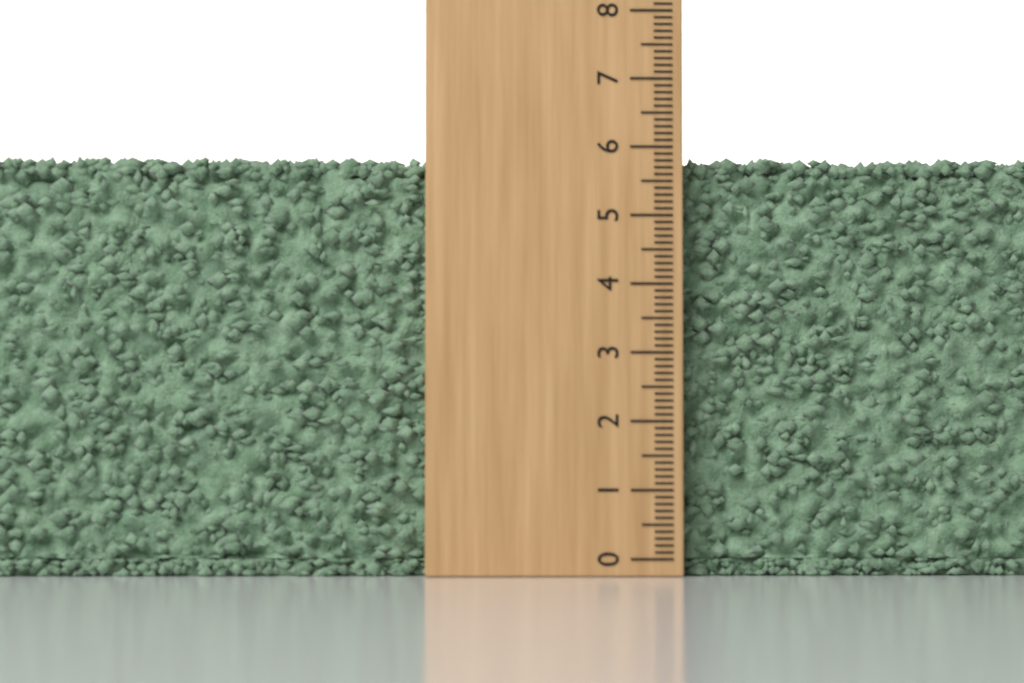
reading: 5.9 (no unit)
